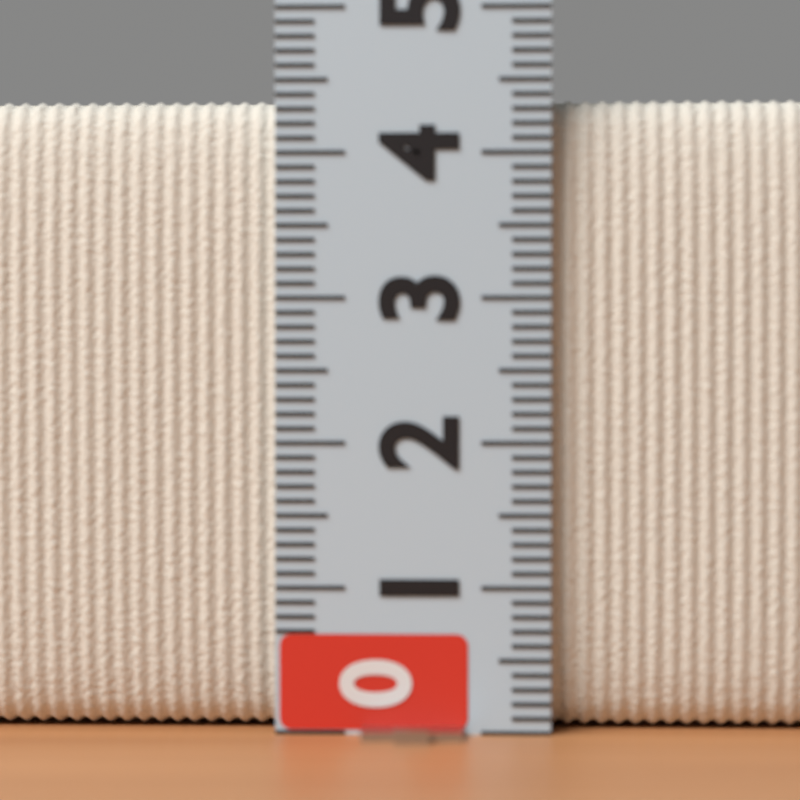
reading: 4.4 (no unit)
